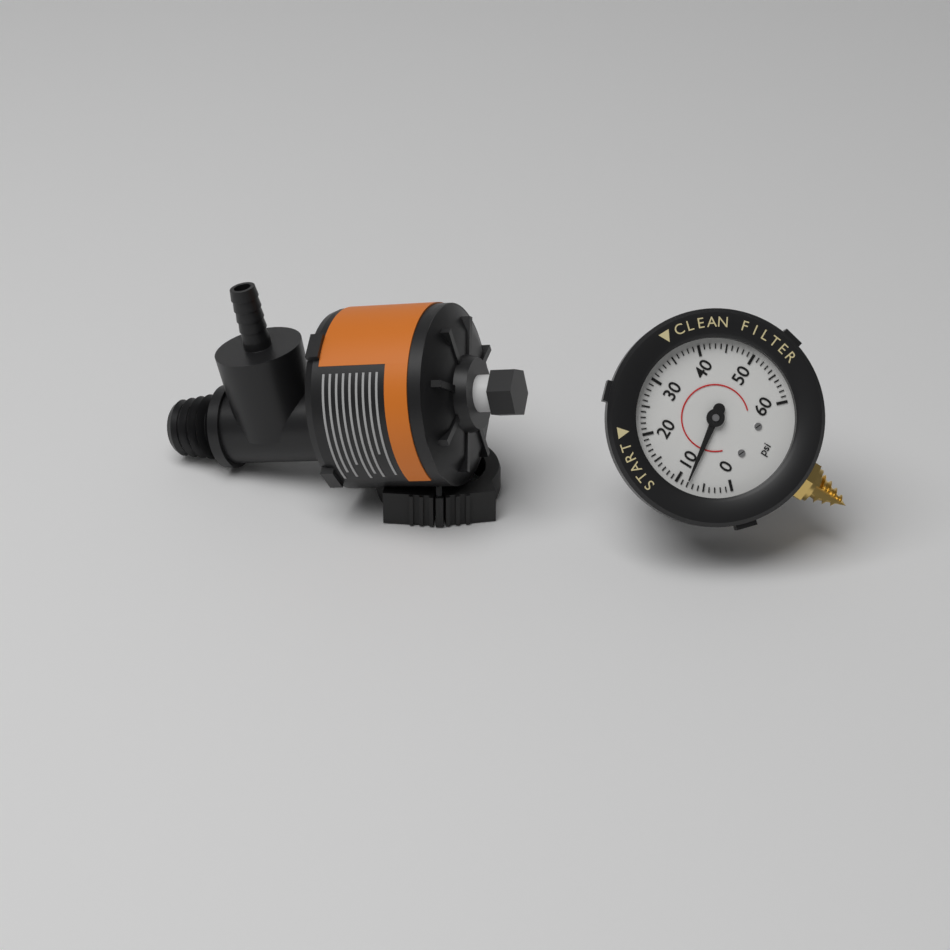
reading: 8 psi
